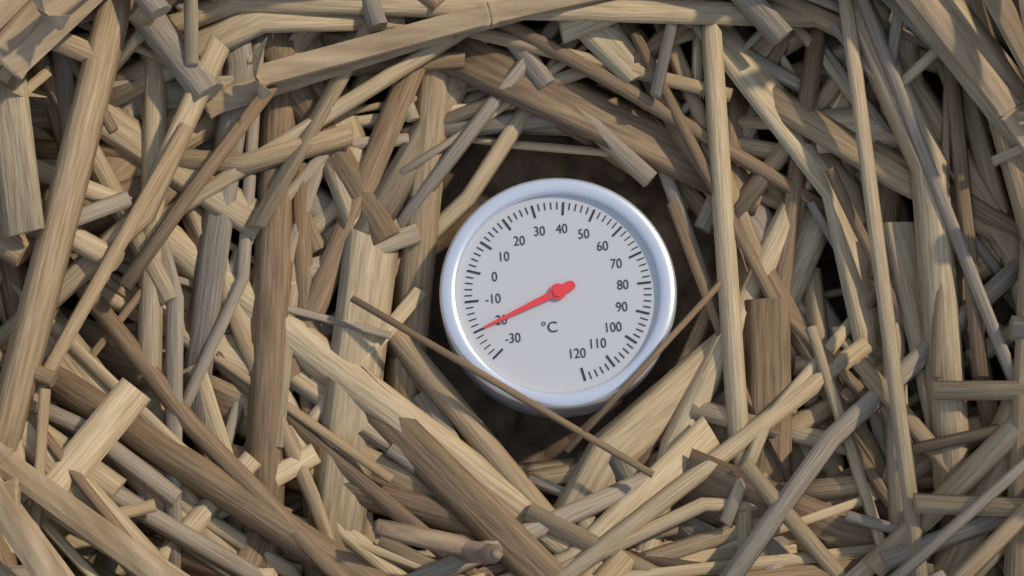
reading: -20 °C
